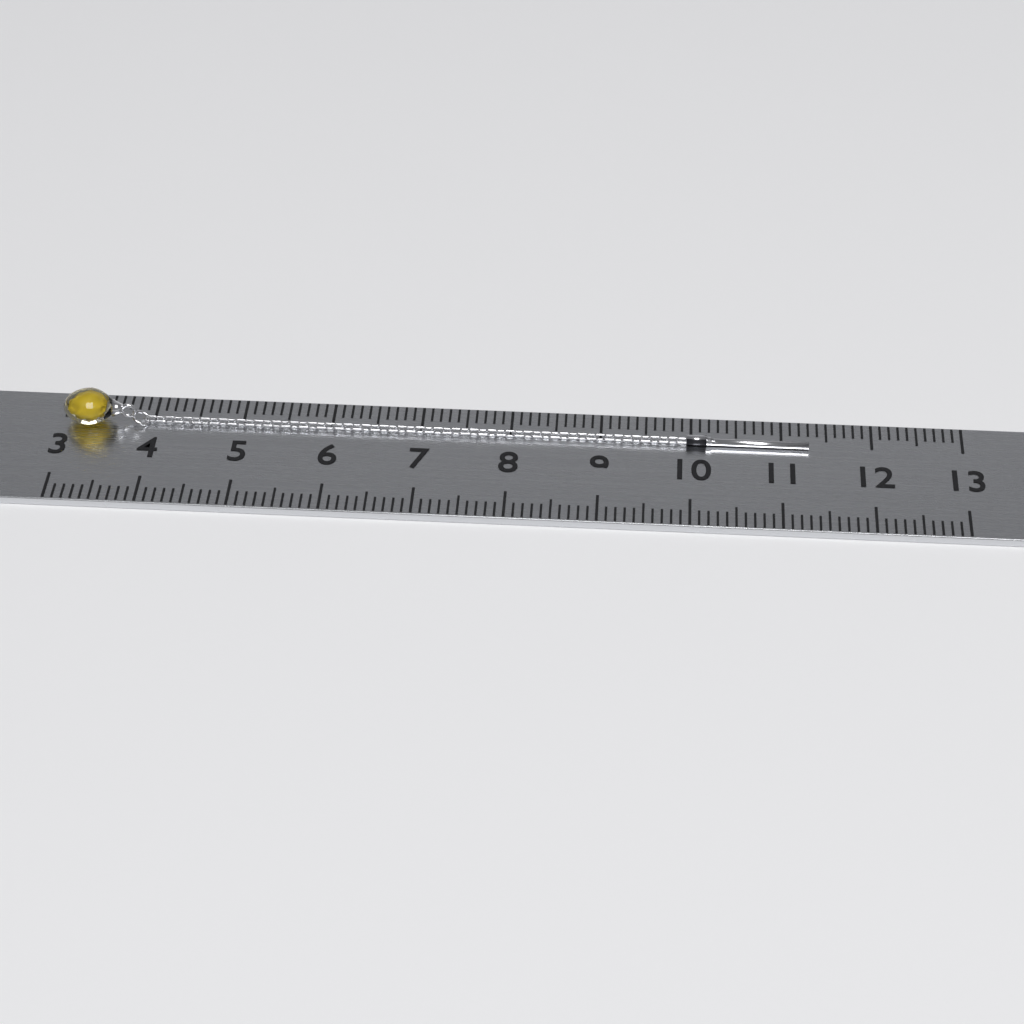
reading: 11.3 (no unit)
